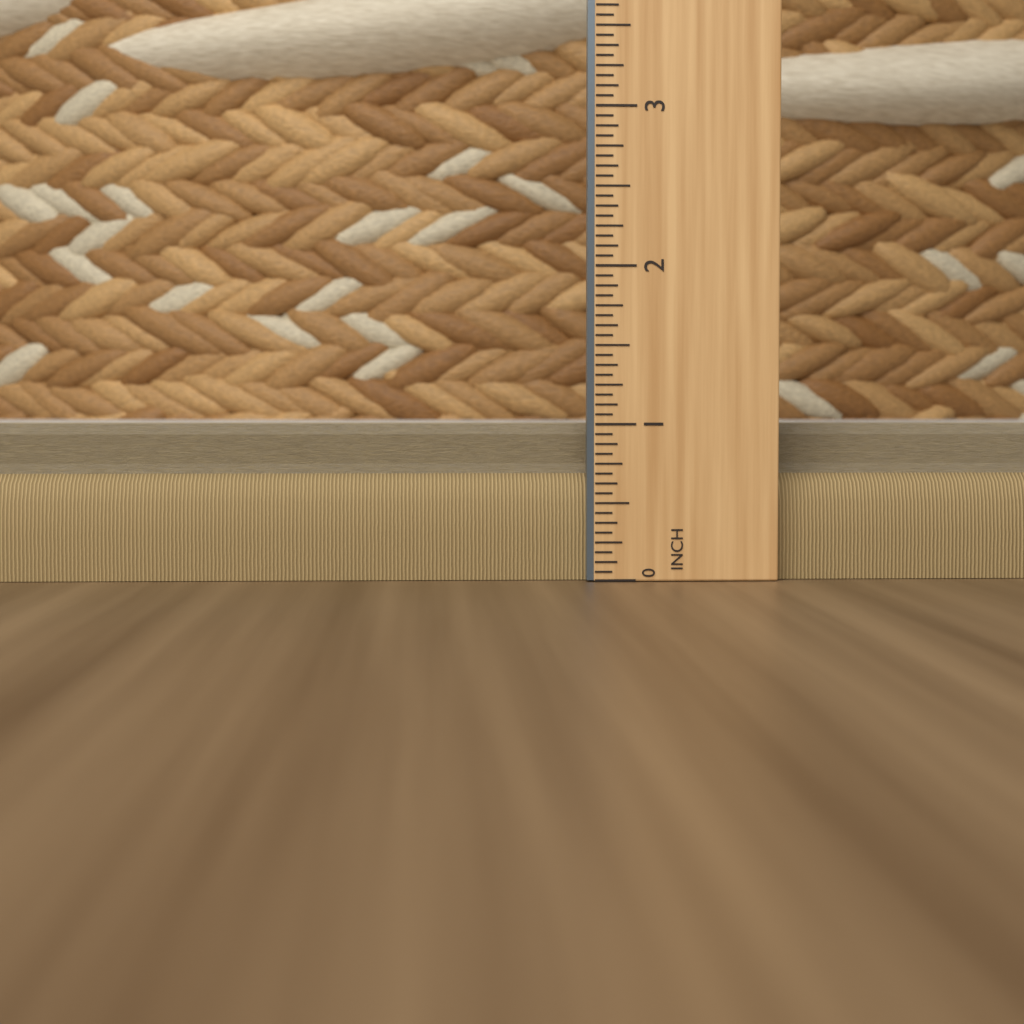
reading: 1.0000 in
